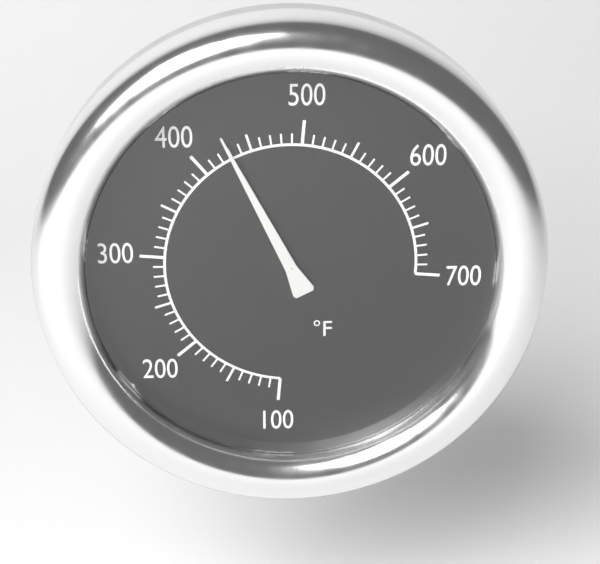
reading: 430 °F
